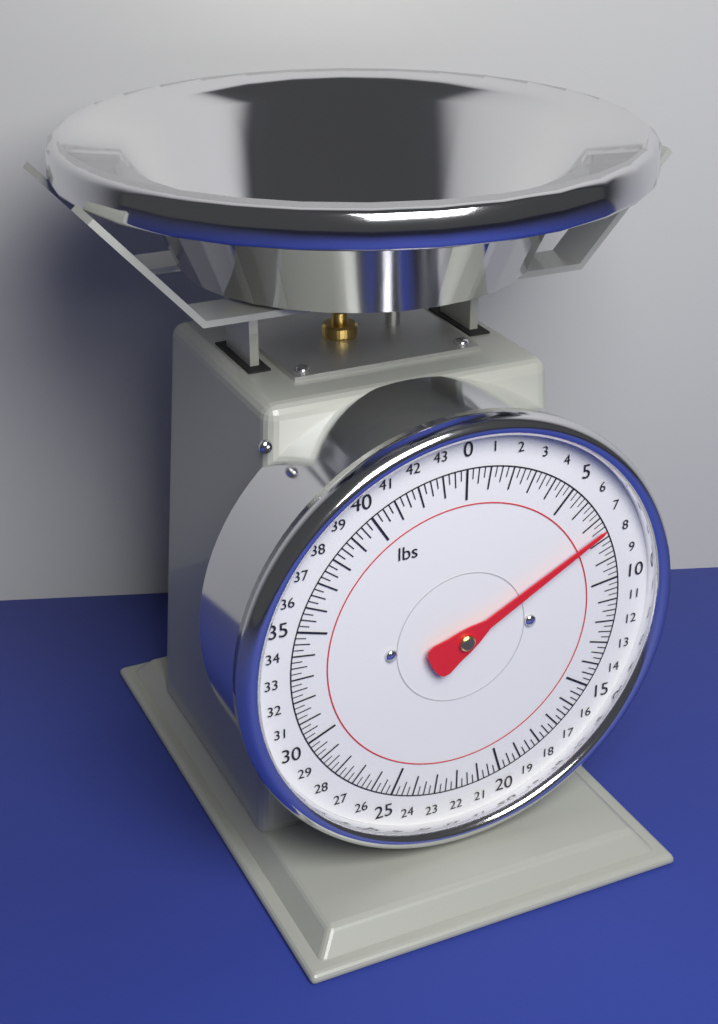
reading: 7.50 lbs
